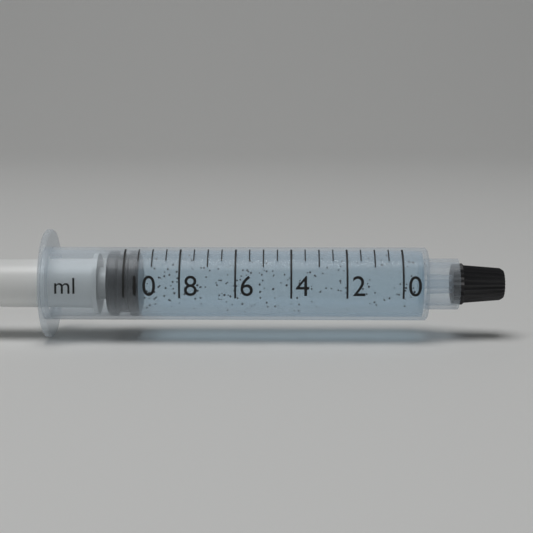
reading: 9.5 ml
